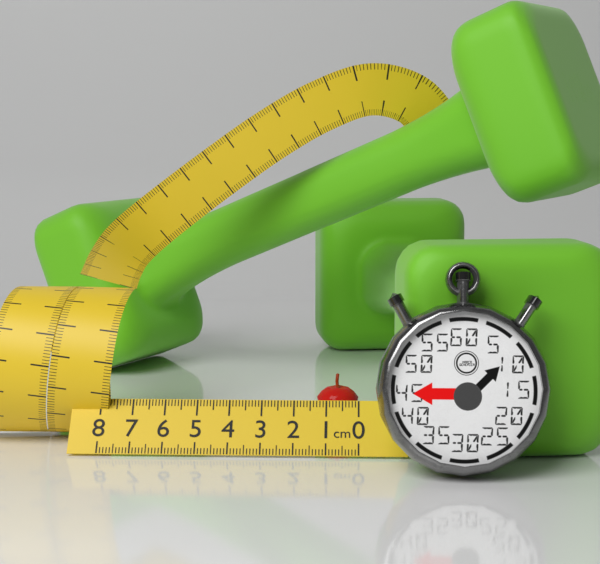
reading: 1.4 cm
